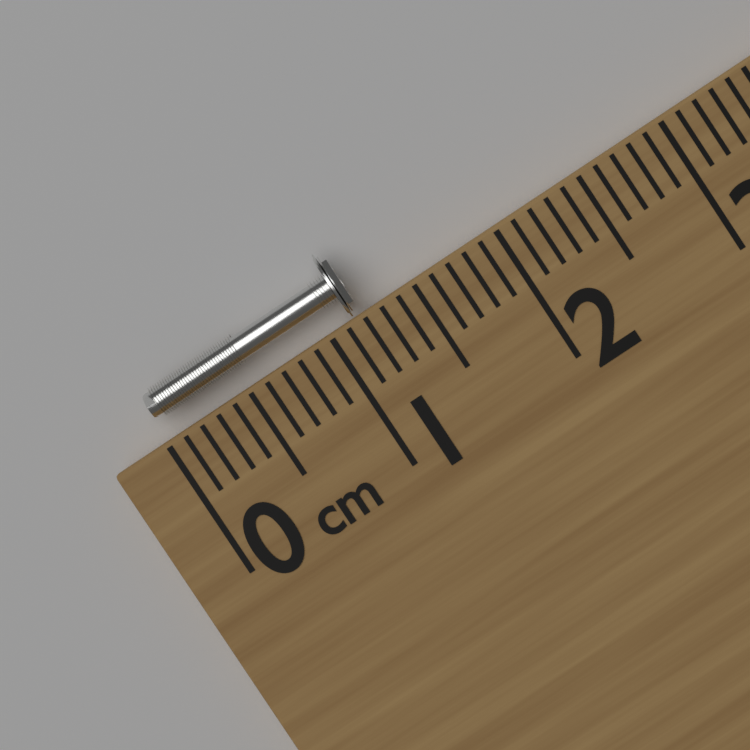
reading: 1.2 cm
